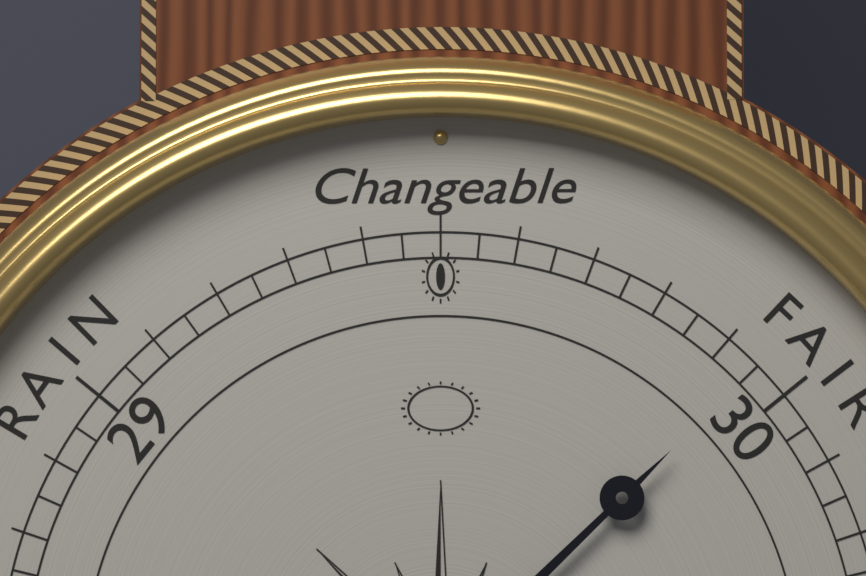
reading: 29.95 (no unit)
